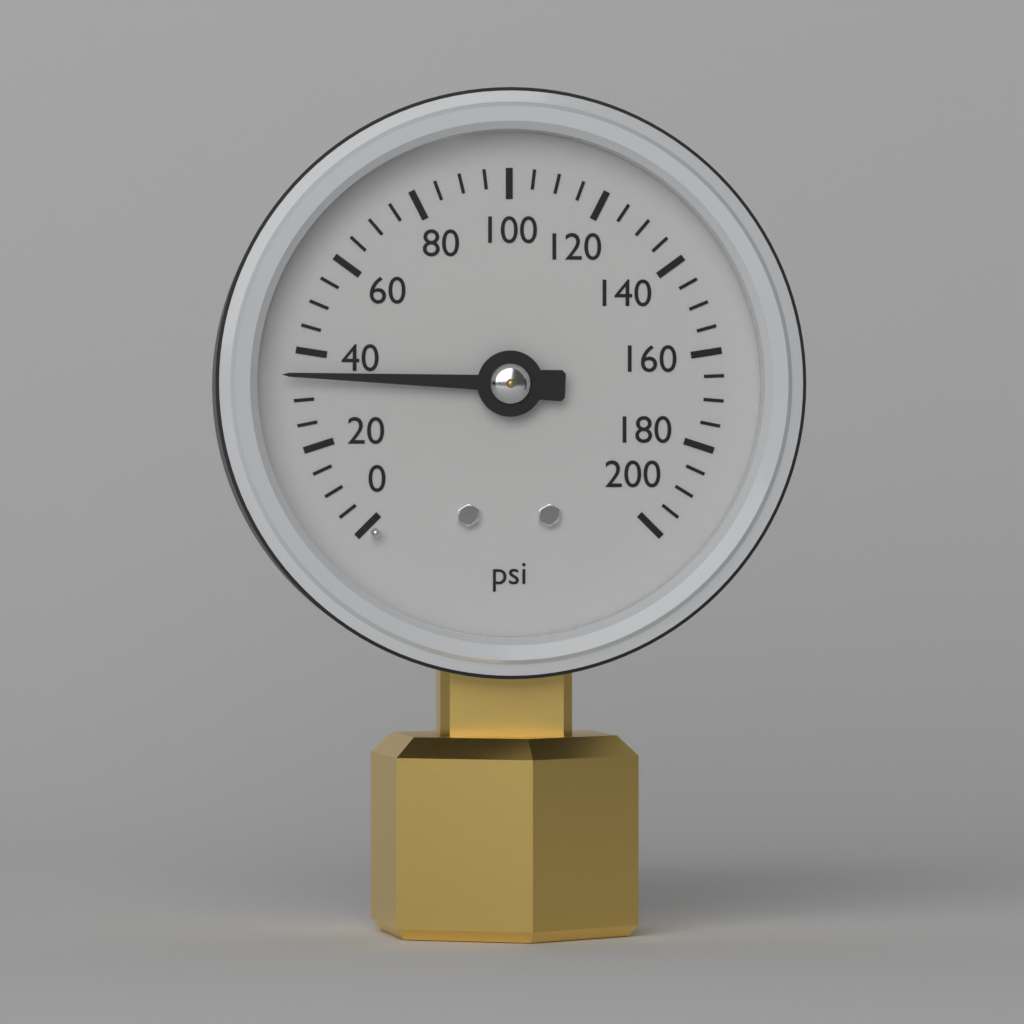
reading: 35 psi
